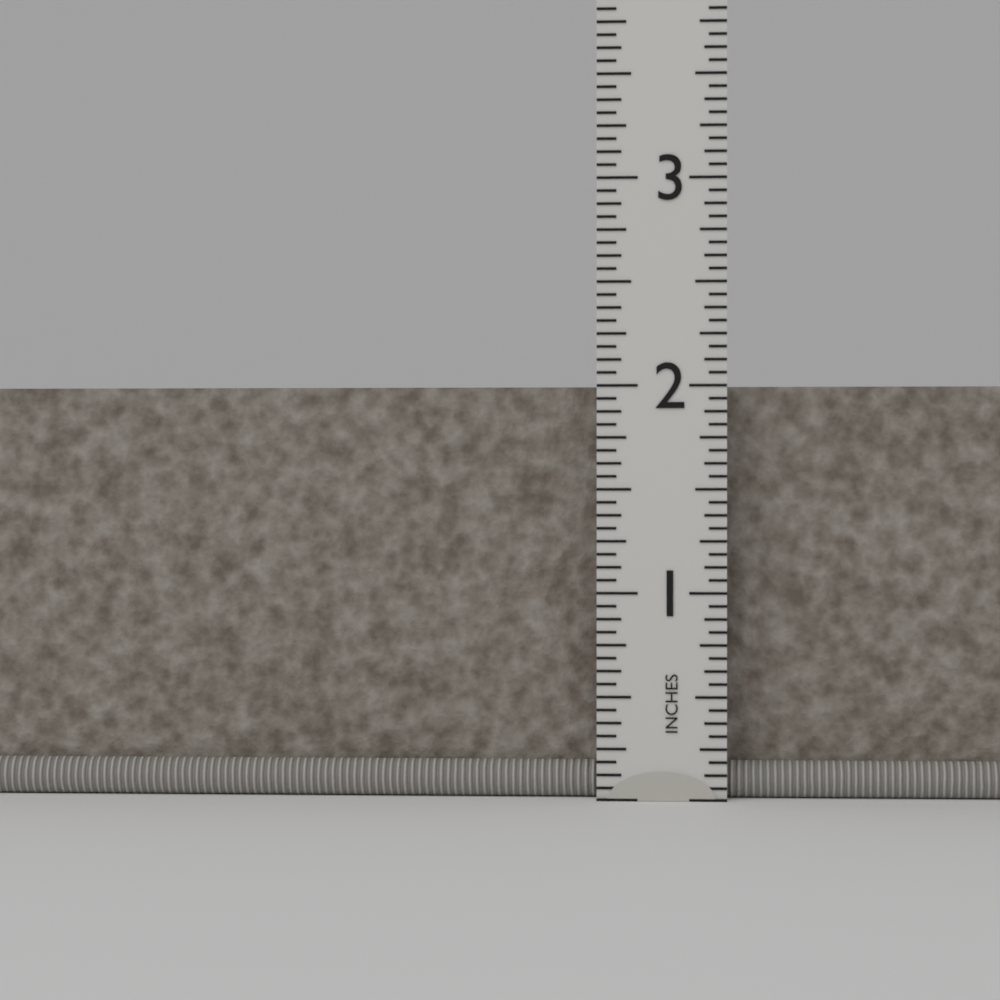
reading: 2.0000 in
